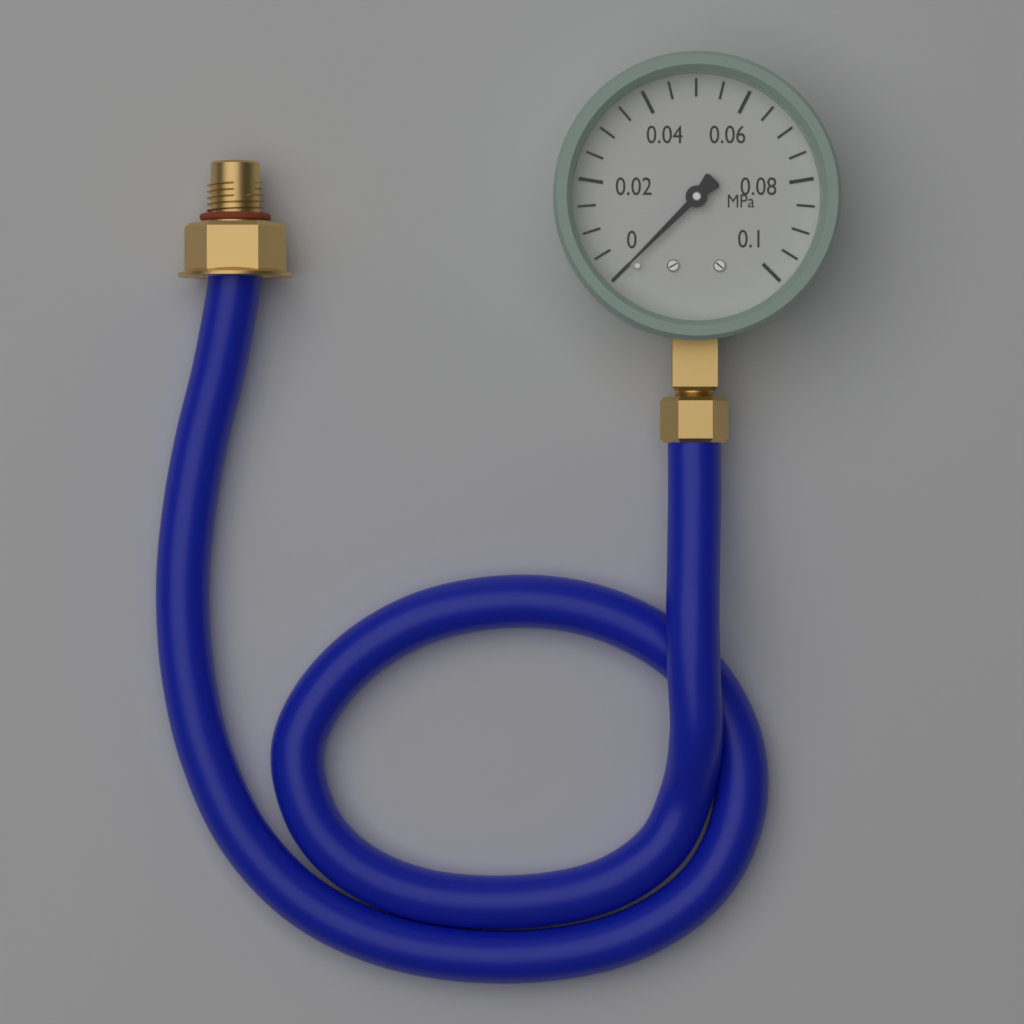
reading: 0.000 MPa
